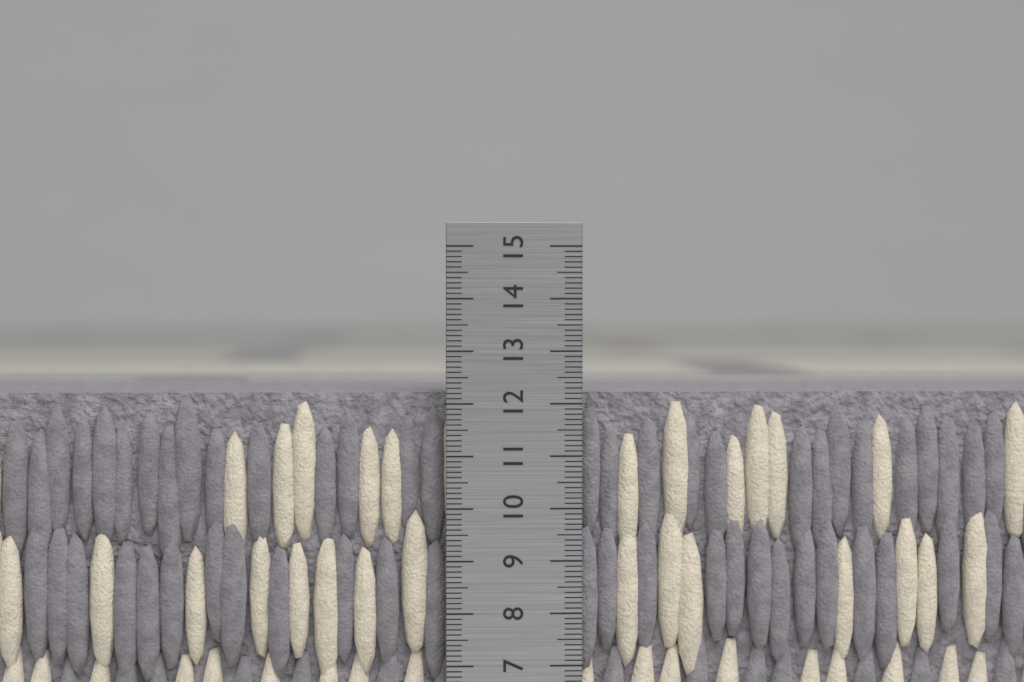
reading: 12.2 cm
